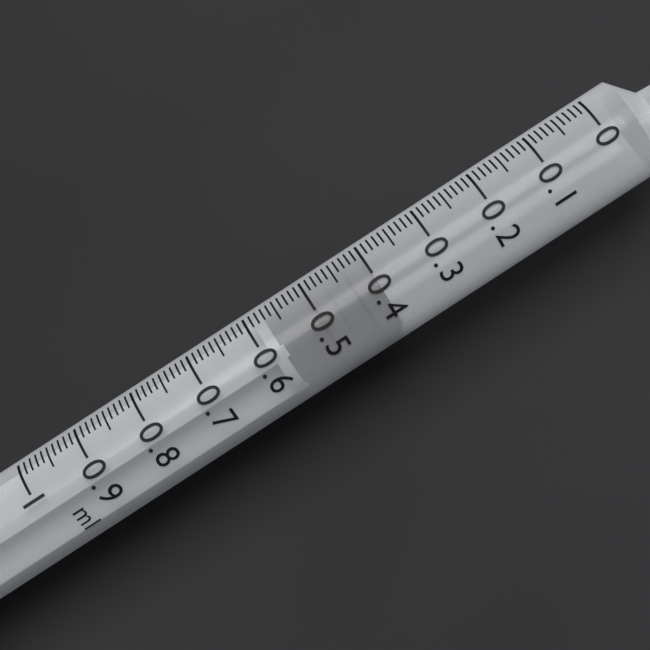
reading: 0.40 ml
